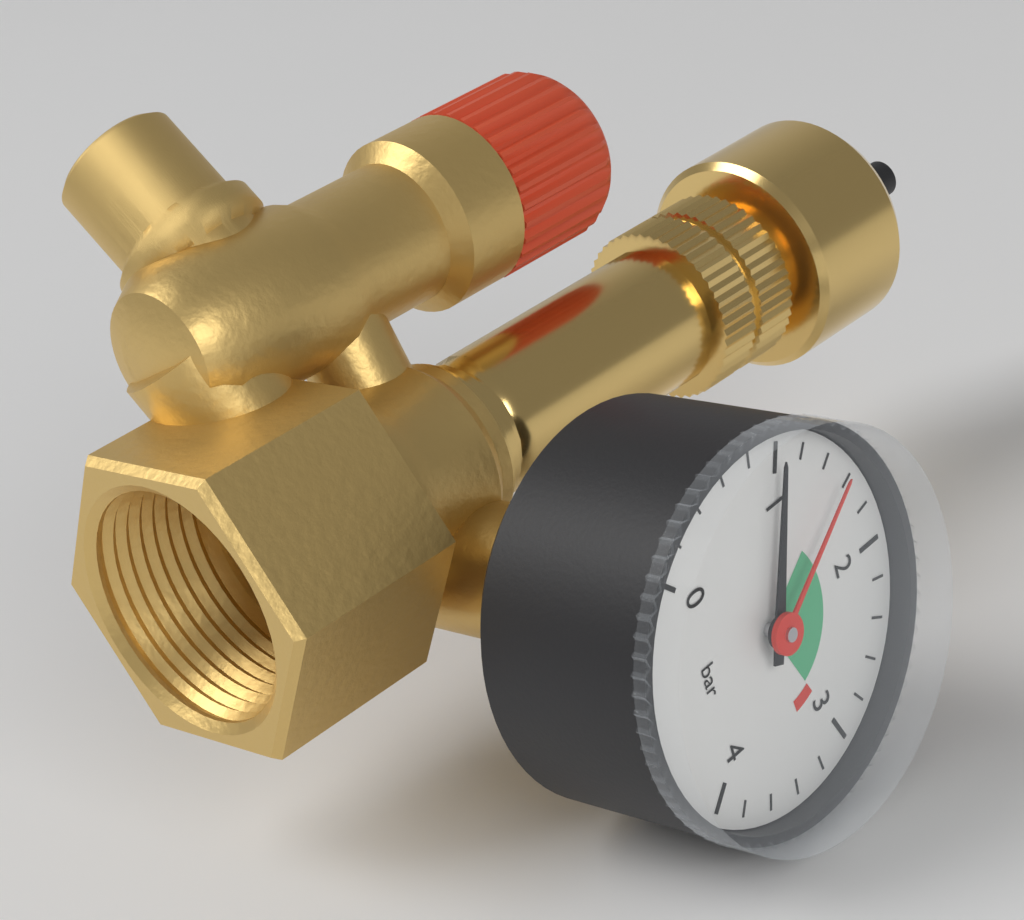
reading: 1.0 bar
